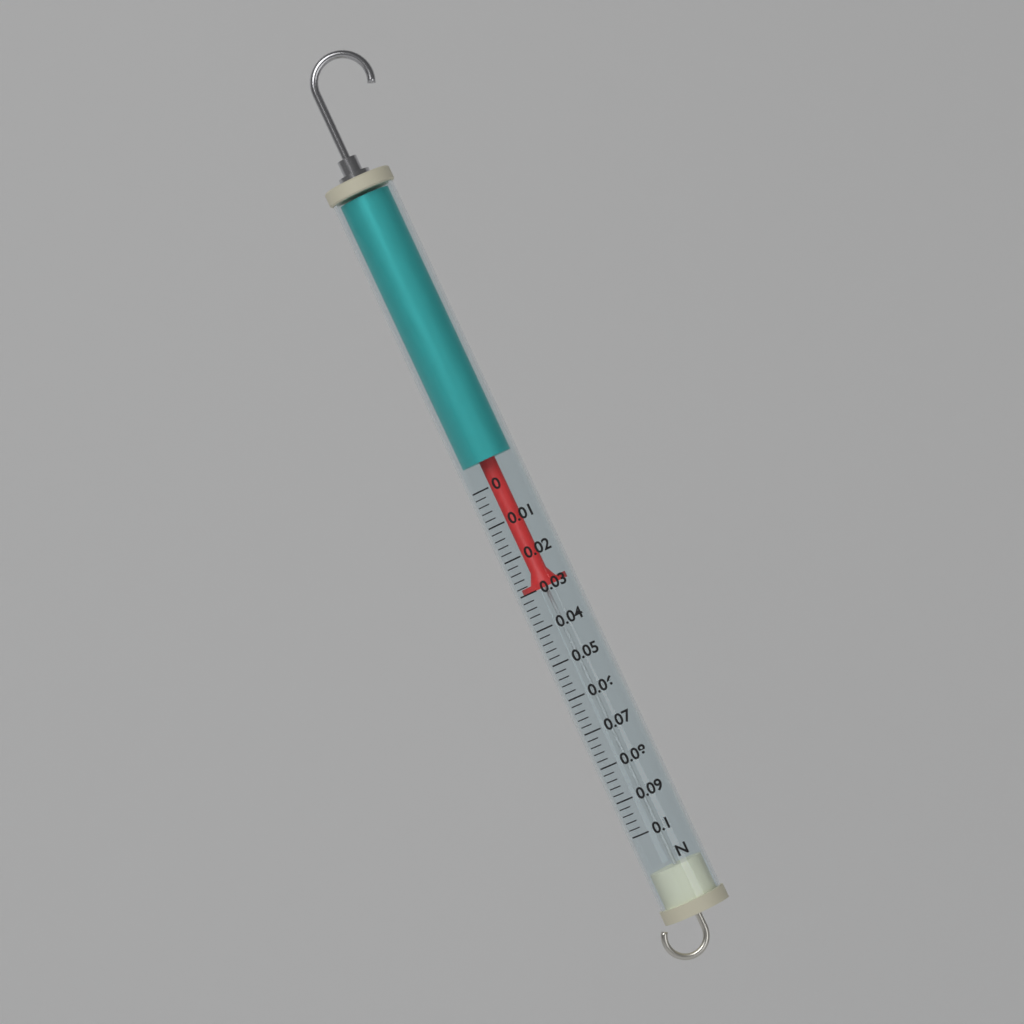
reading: 0.030 N
